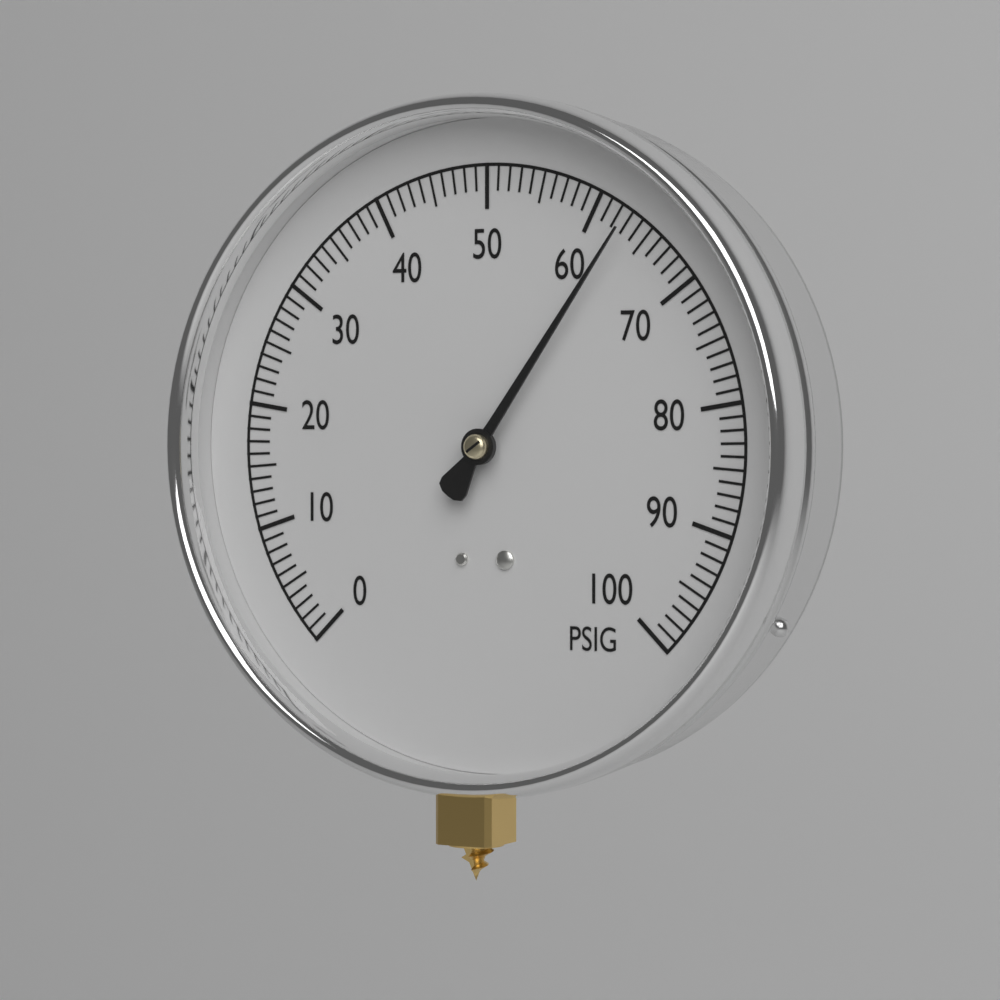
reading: 63 PSIG
